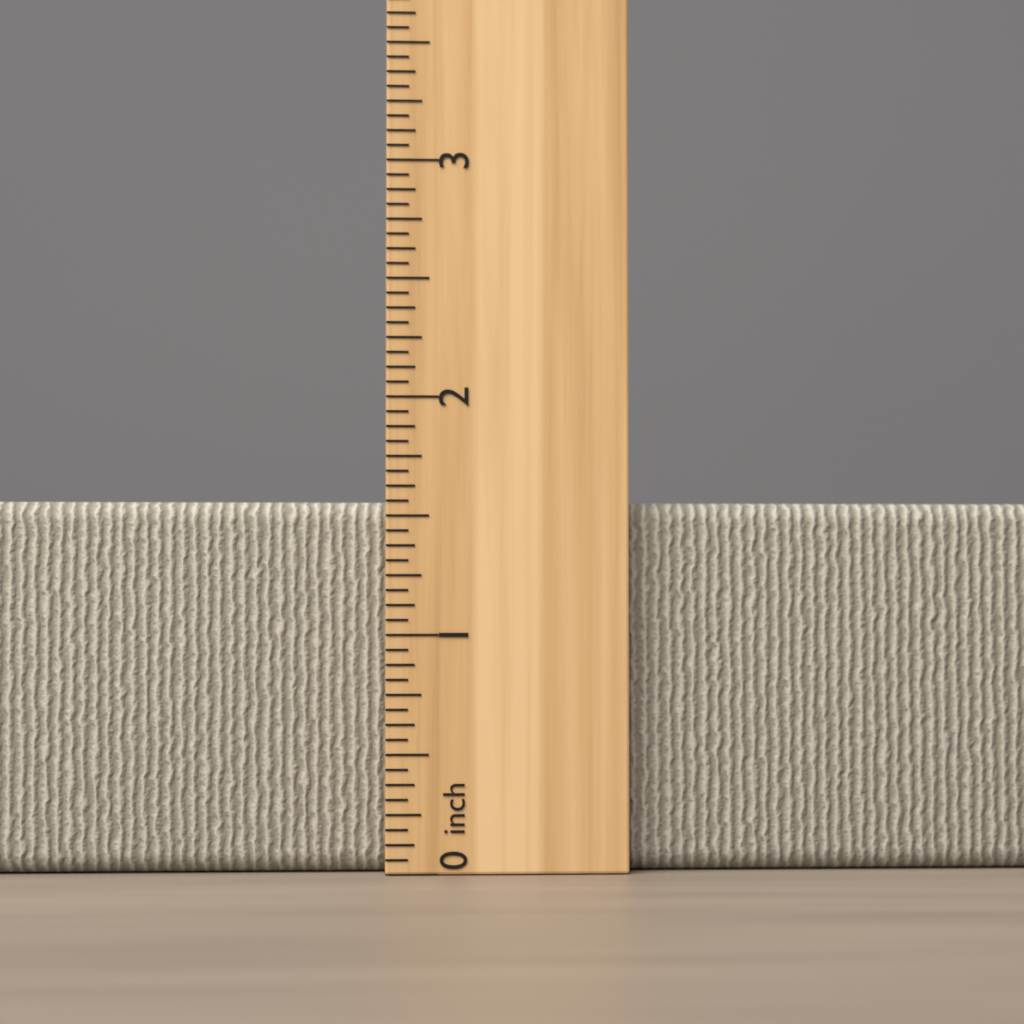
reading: 1.5625 inch
